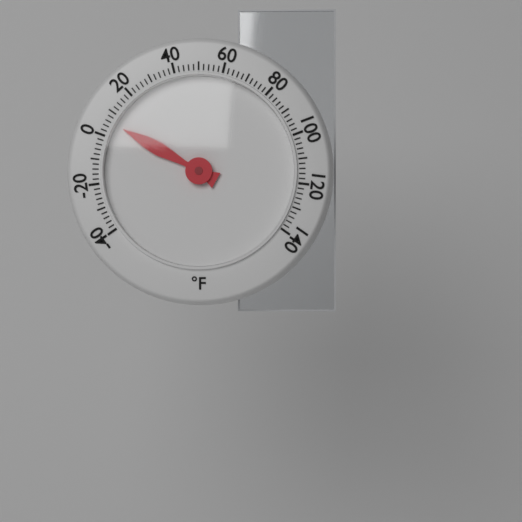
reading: 6 °F
